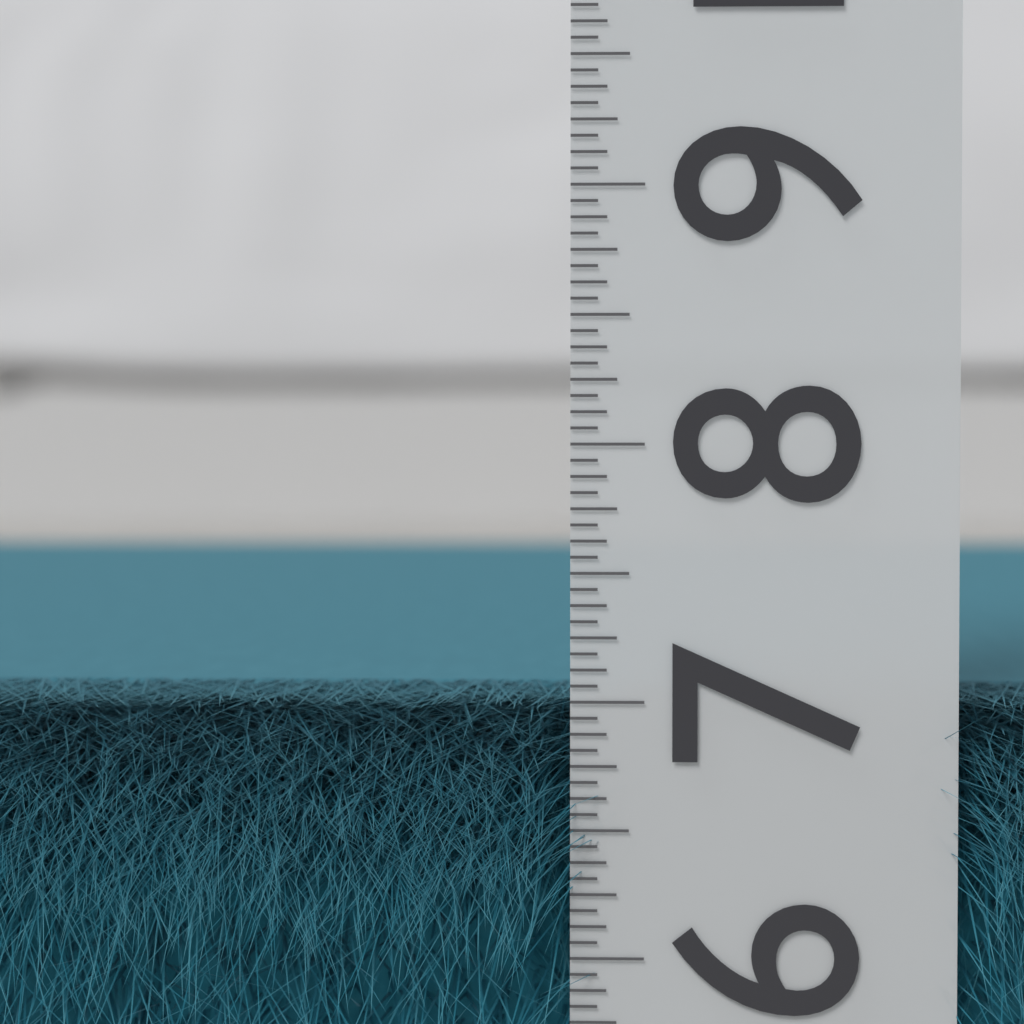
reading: 7.0000 (no unit)
